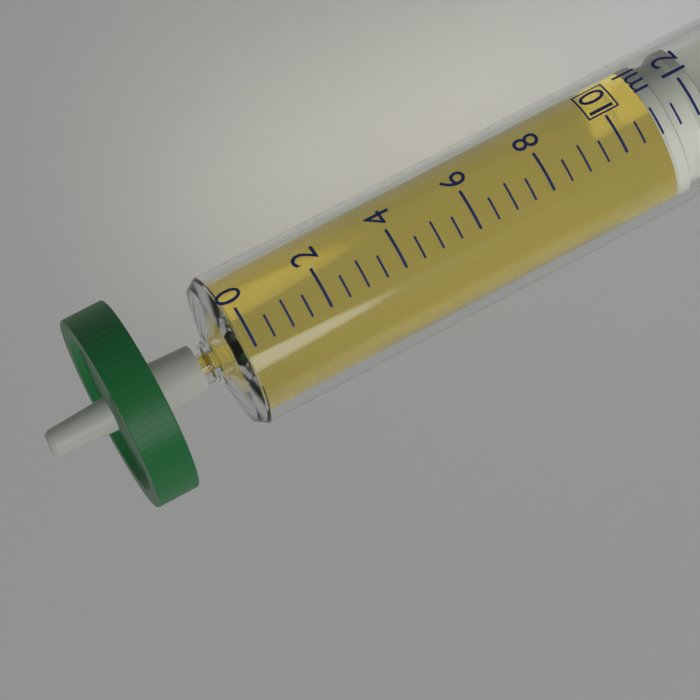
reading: 11.0 ml
